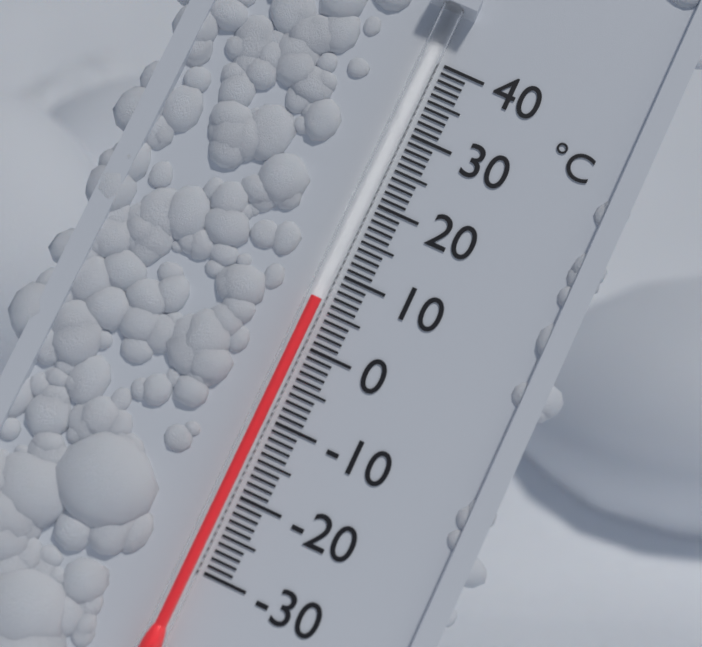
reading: 6 °C
